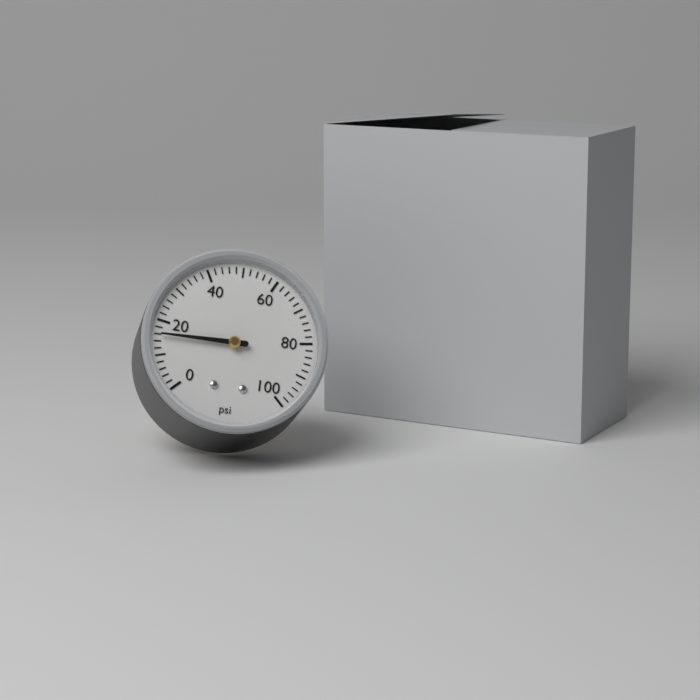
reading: 16 psi
